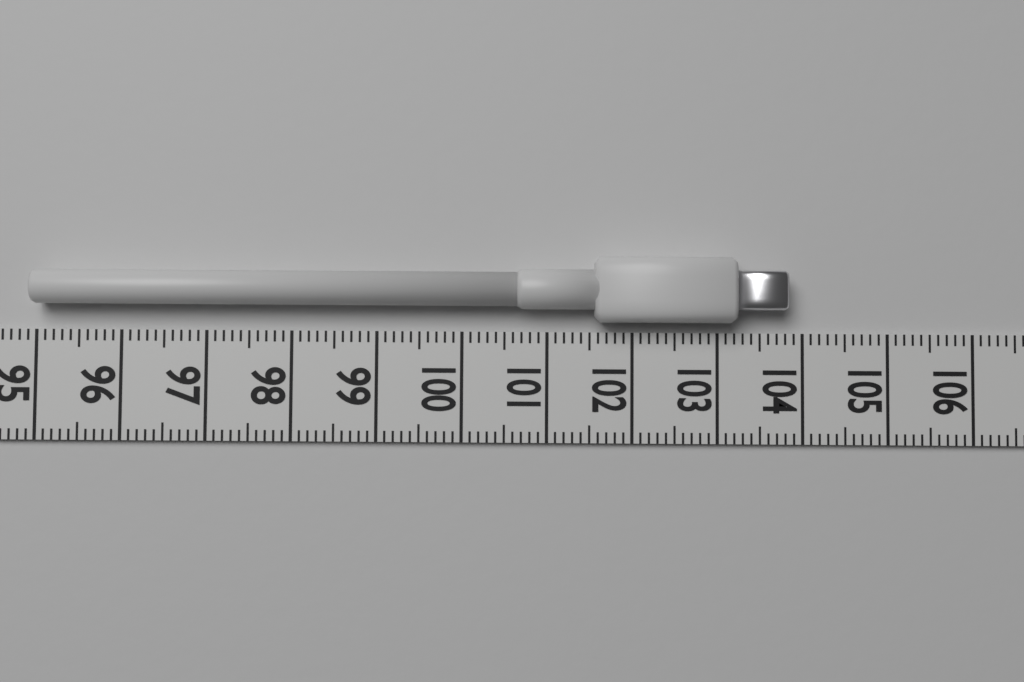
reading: 103.8 (no unit)
